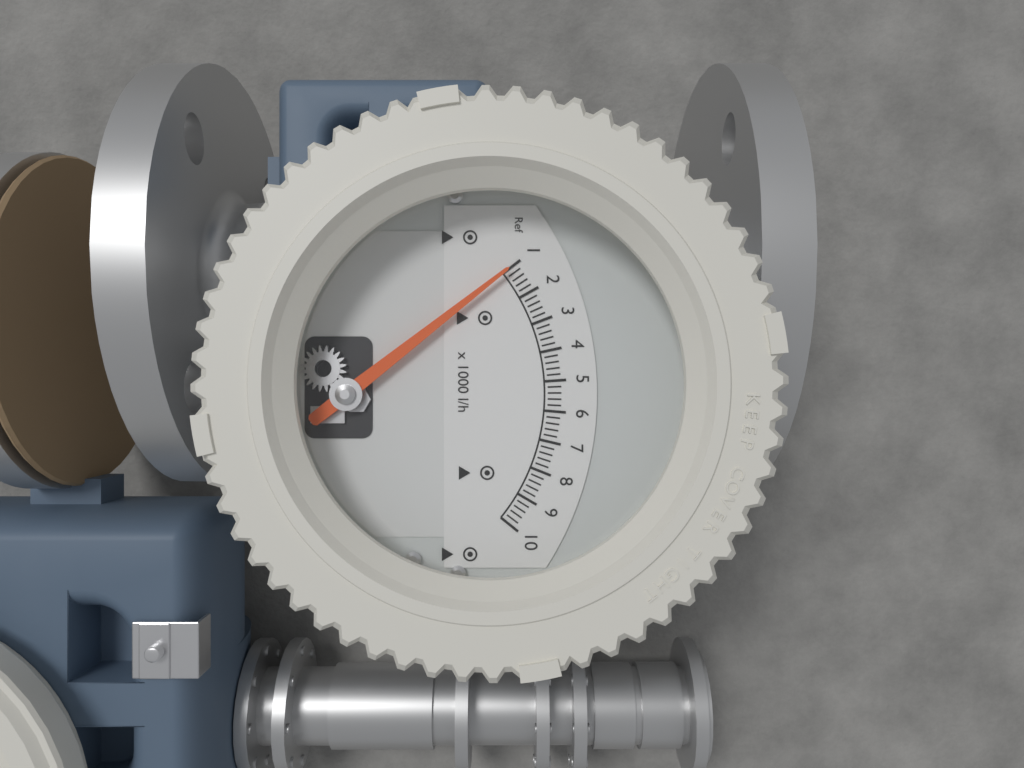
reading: 1000 l/h
